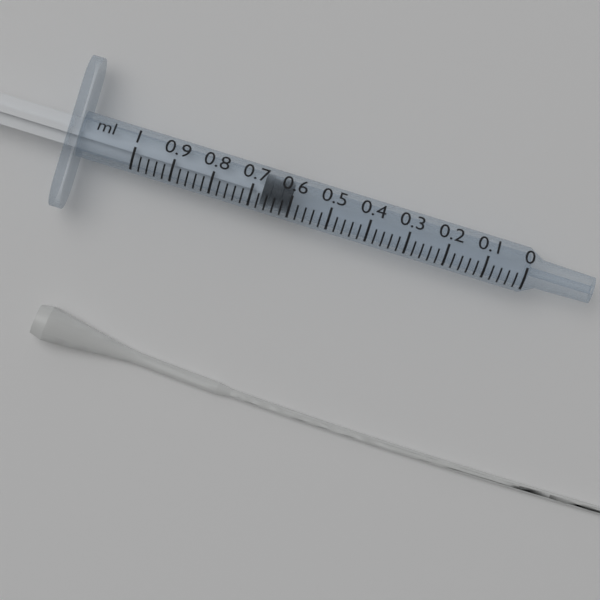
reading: 0.60 ml
